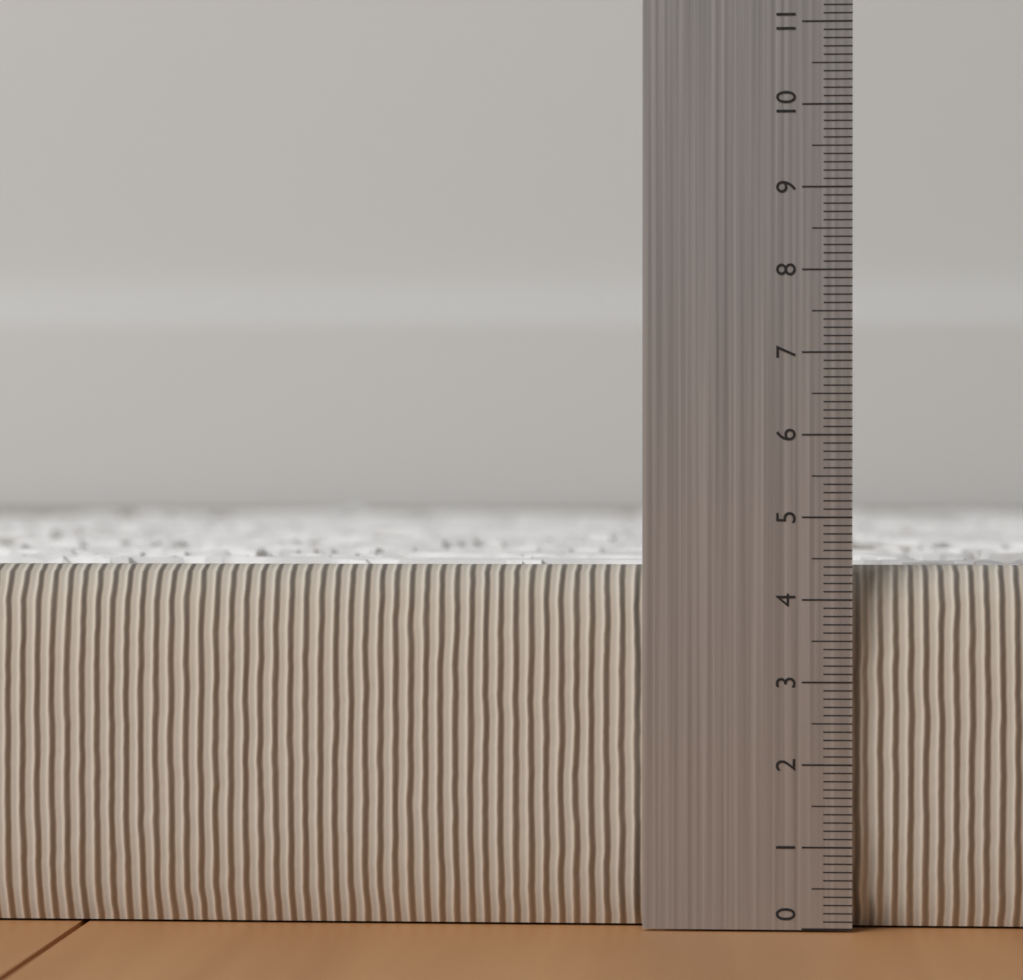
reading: 4.4 (no unit)
